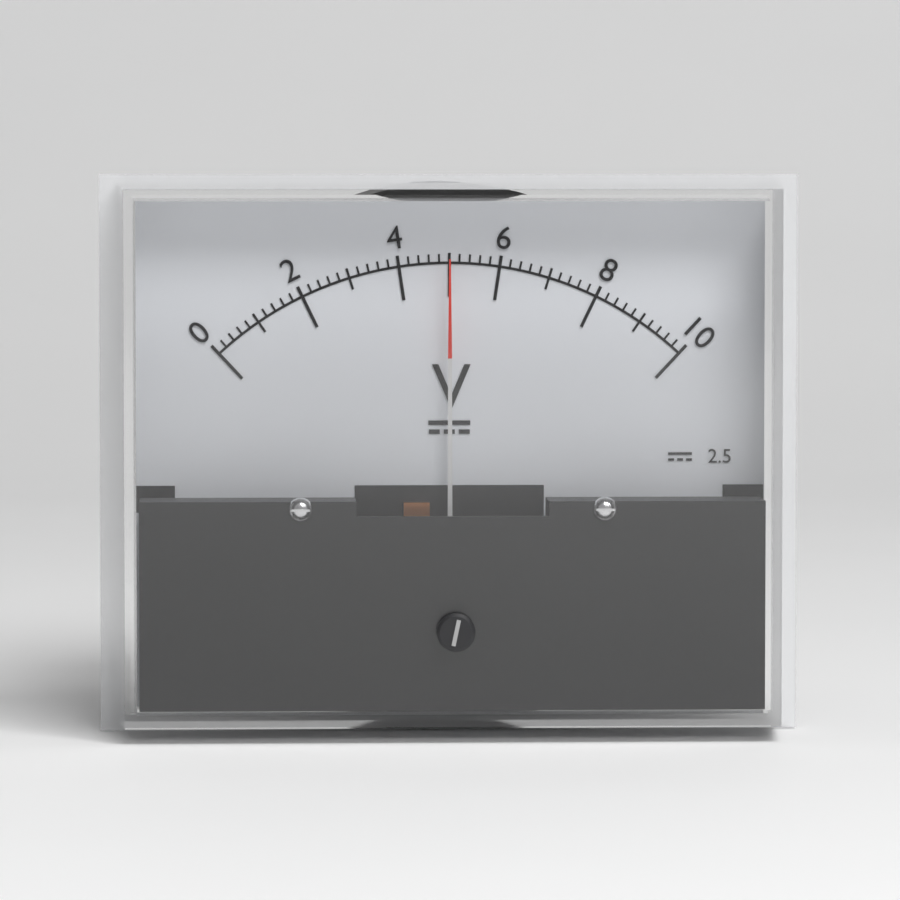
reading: 5.0 V
